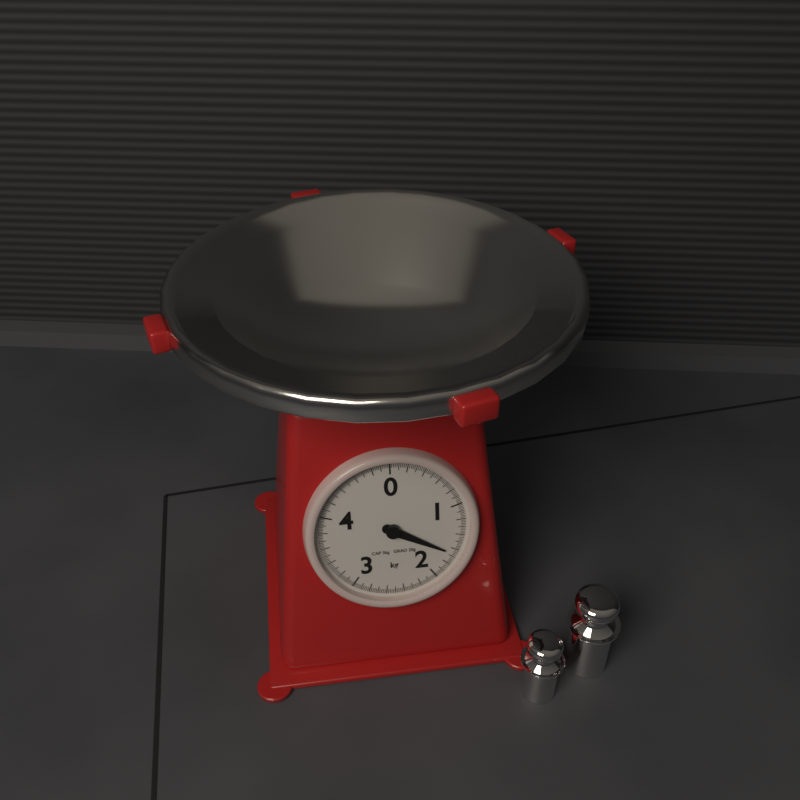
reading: 1.66 kg
